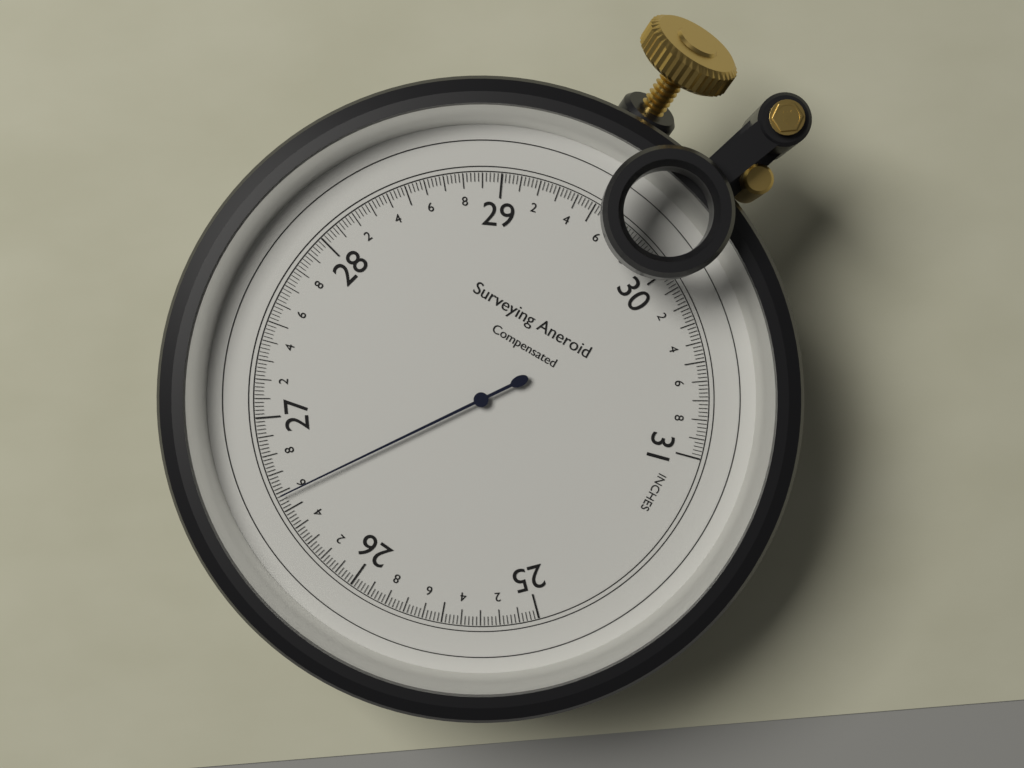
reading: 26.58 inches
